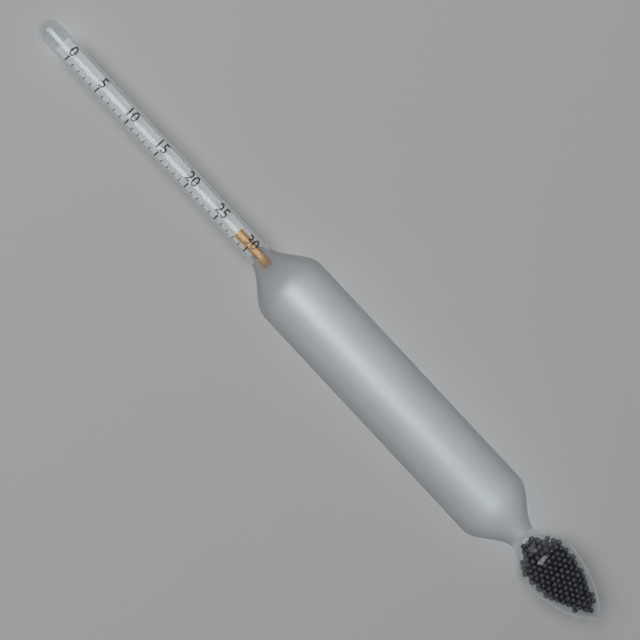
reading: 28 (no unit)
